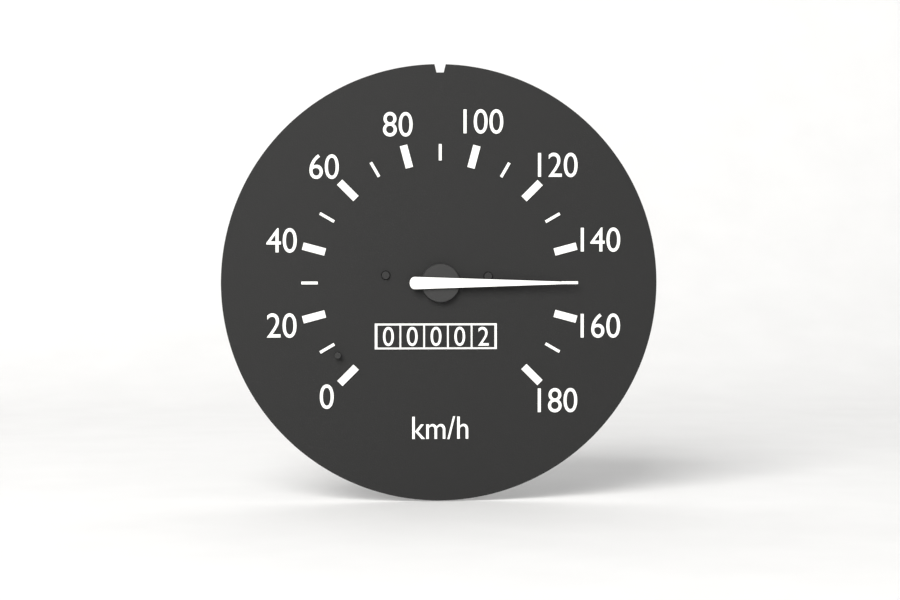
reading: 150 km/h
